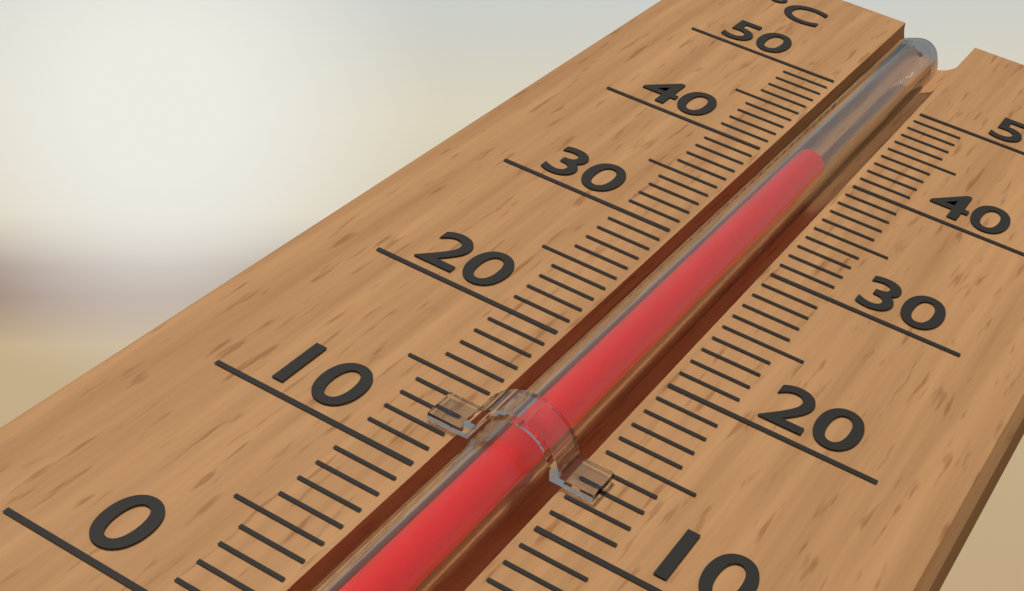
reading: 40 °C
